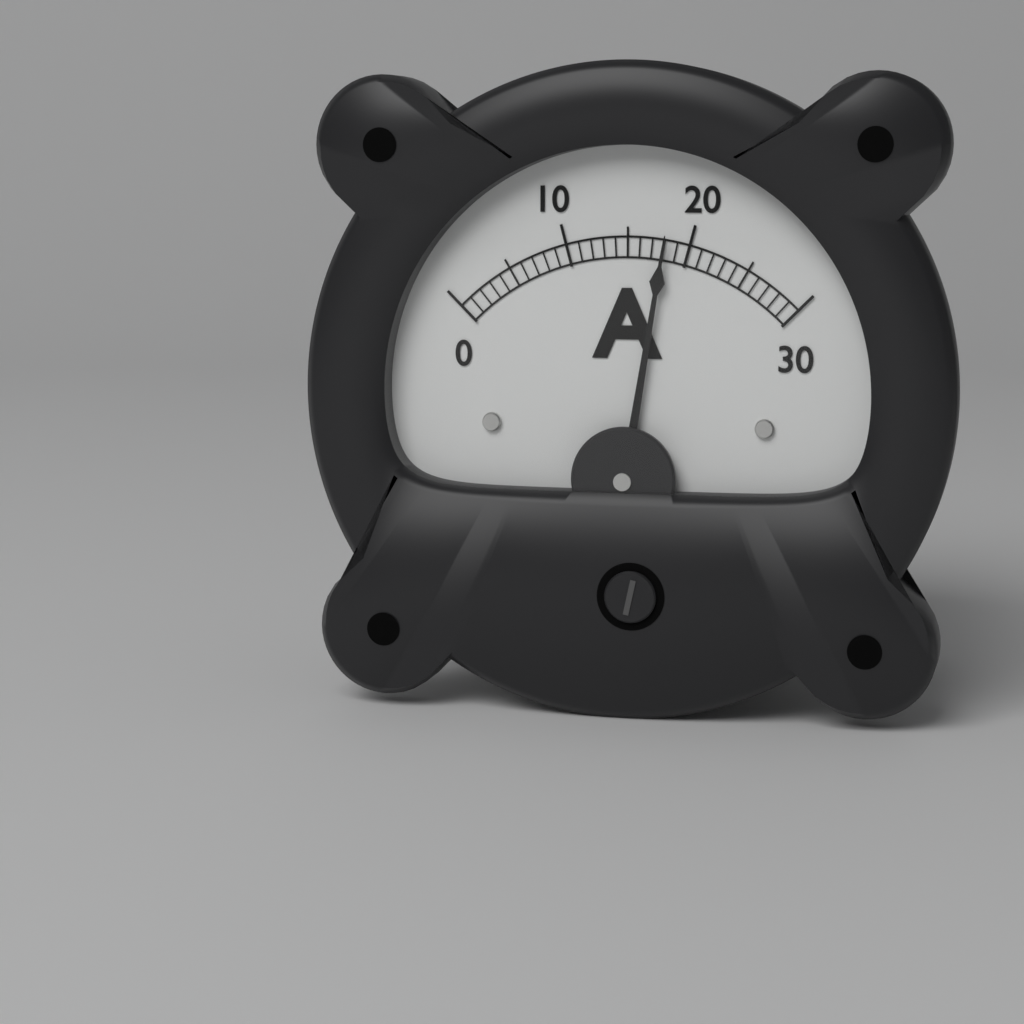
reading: 18 A
